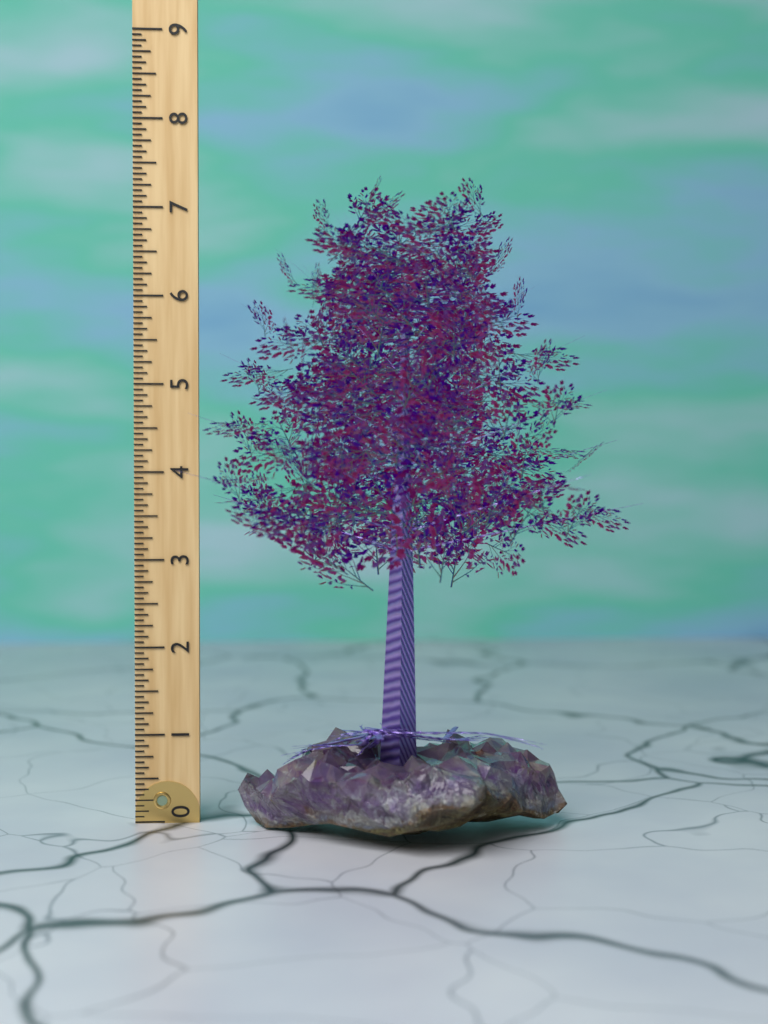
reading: 7.1875 (no unit)
